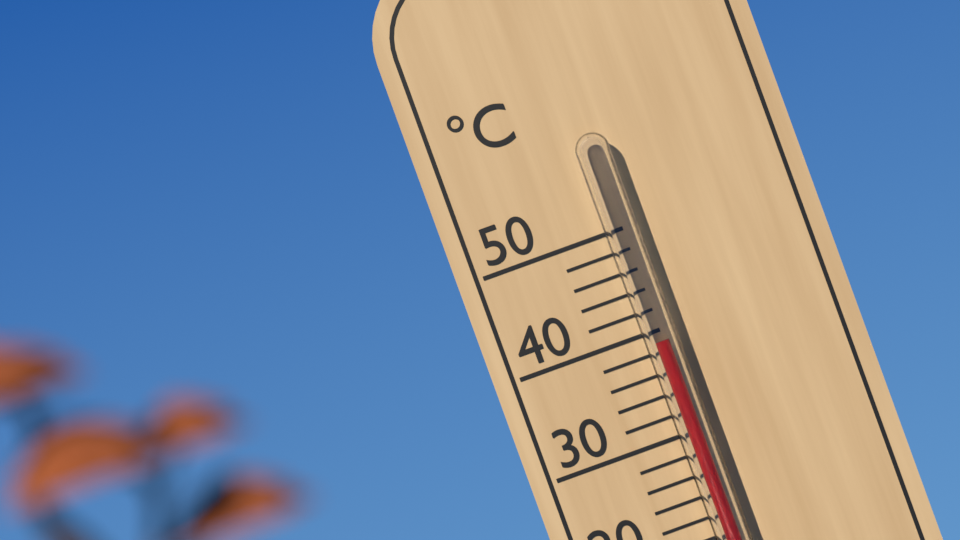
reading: 39 °C
